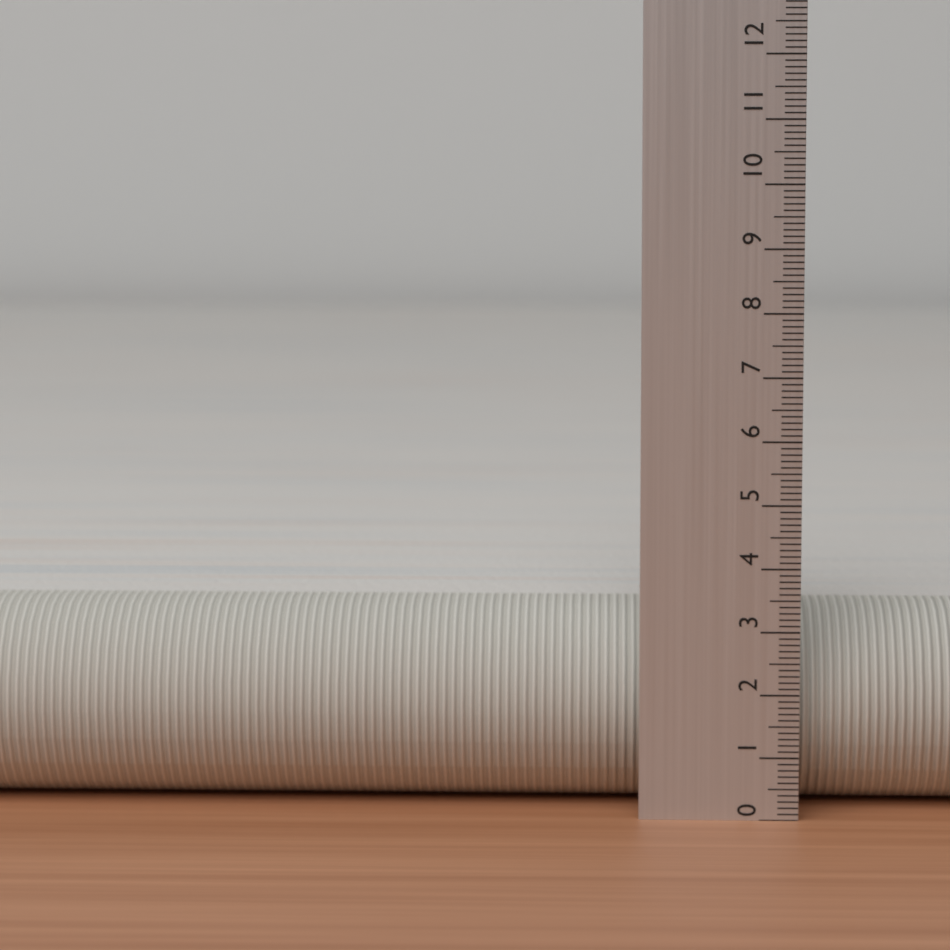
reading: 3.2 (no unit)
